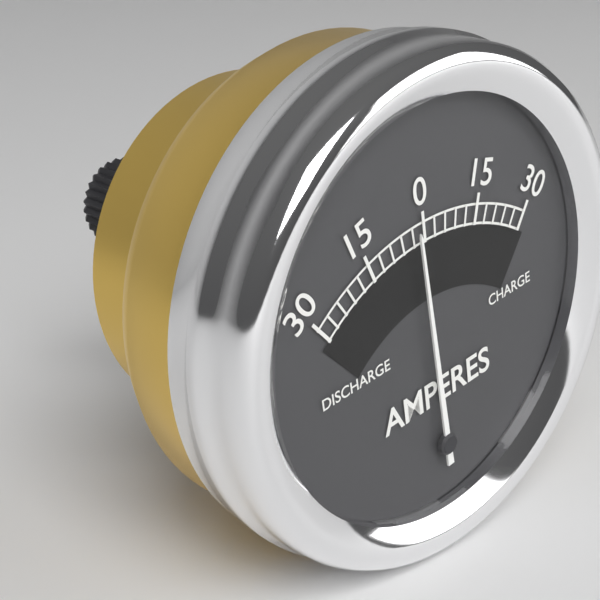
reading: -2 A
